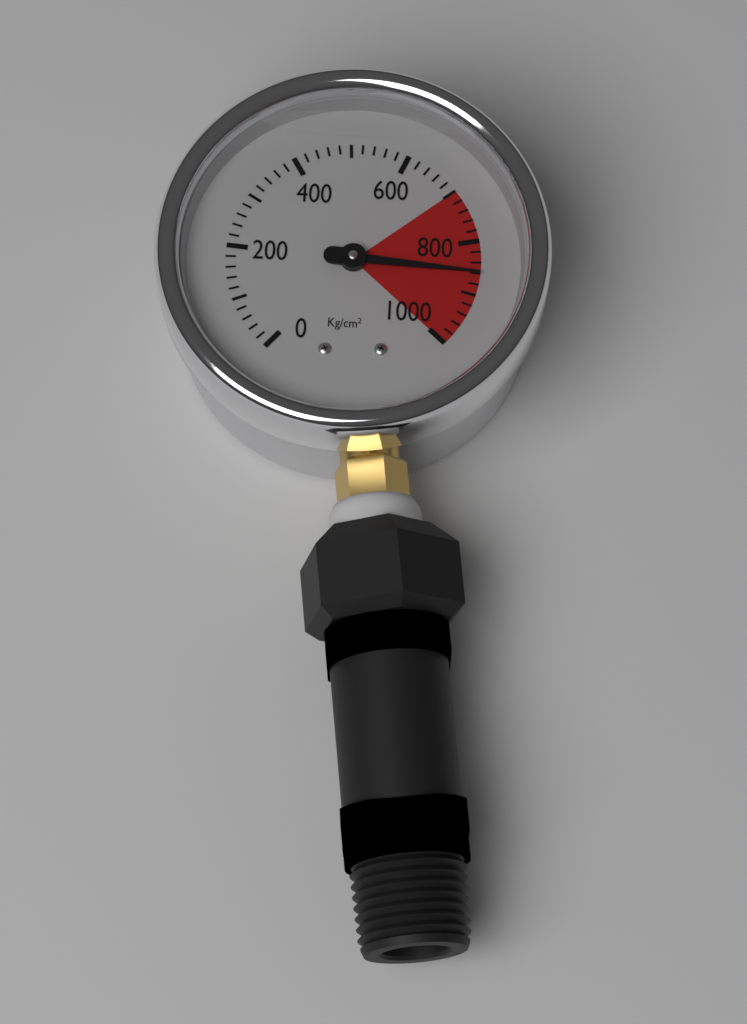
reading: 860 kg/cm²
